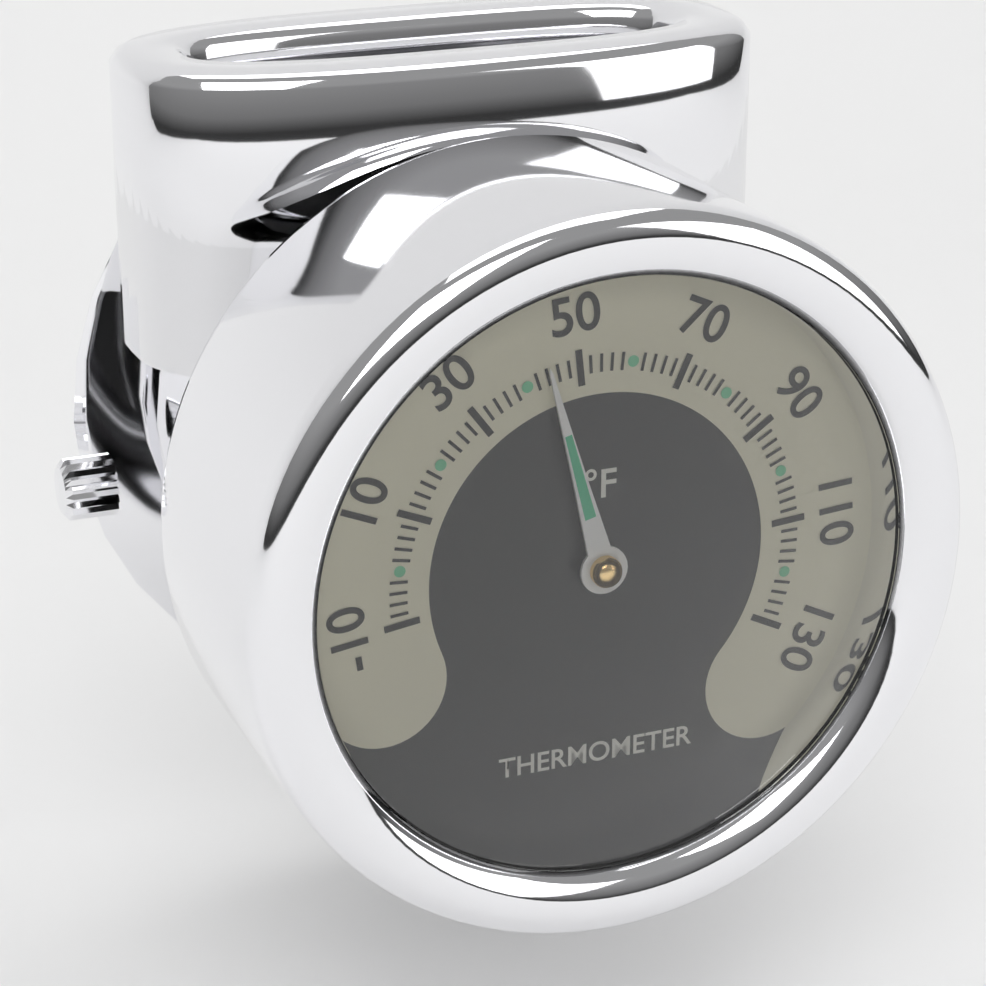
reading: 44 °F
